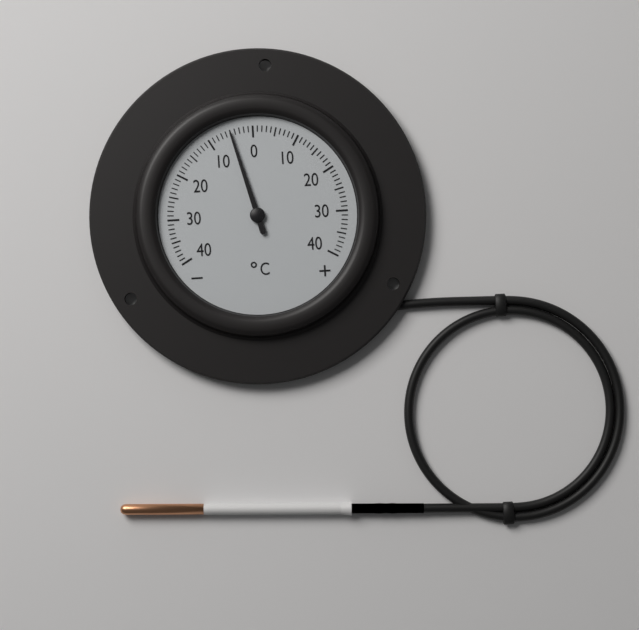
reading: -5 °C
